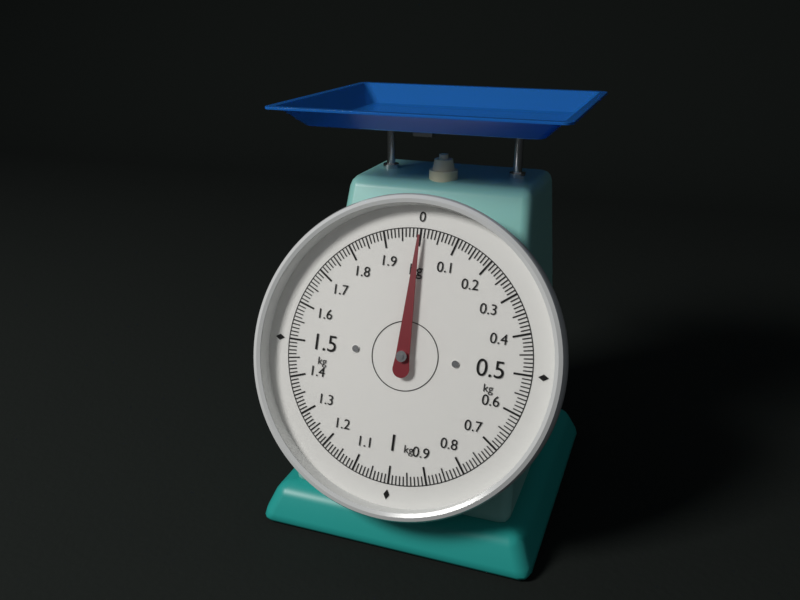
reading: 0.00 kg
